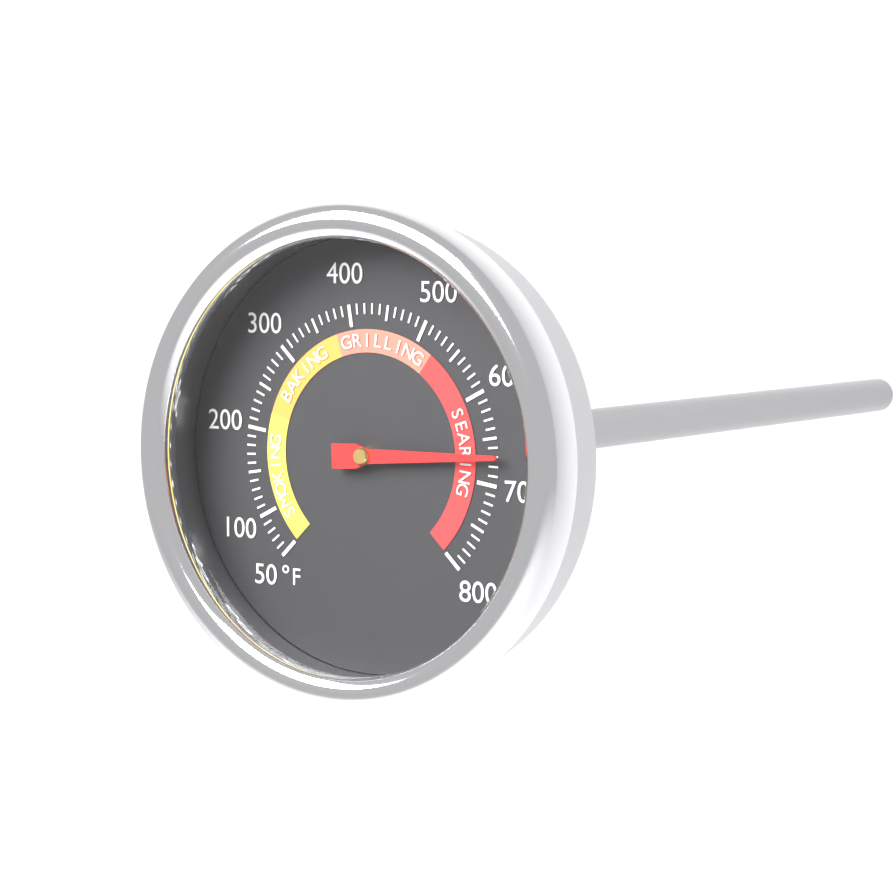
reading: 670 °F
